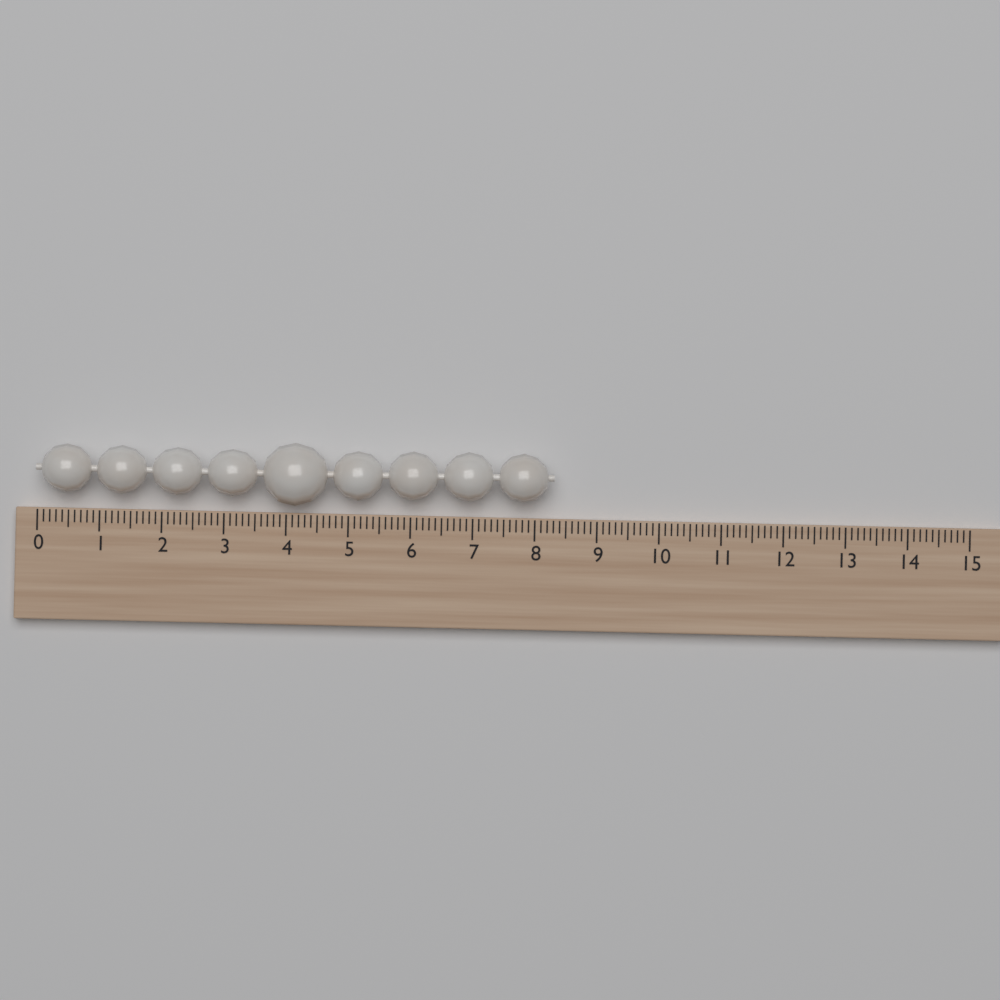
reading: 8.3 (no unit)
